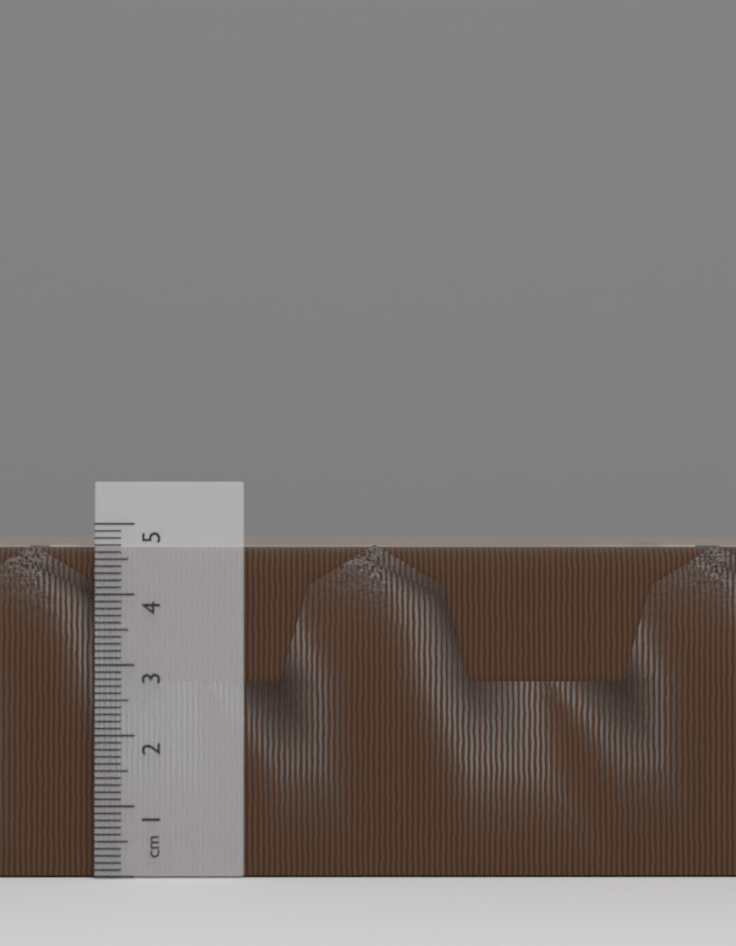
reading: 4.7 cm
